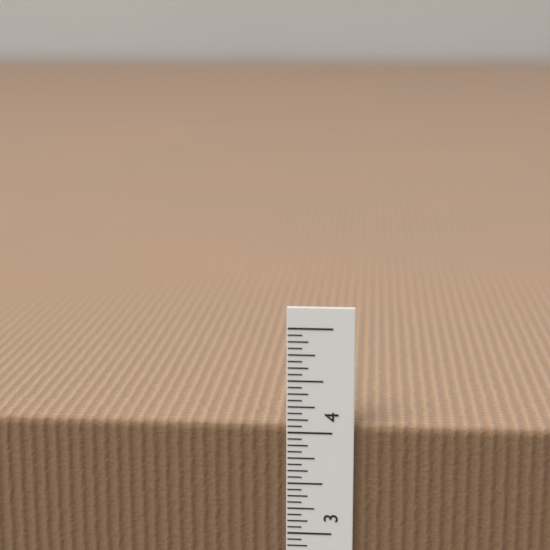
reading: 4.0625 in
